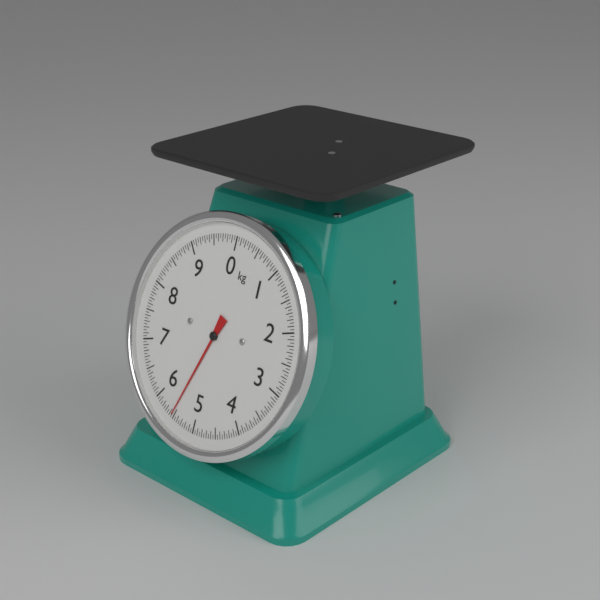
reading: 5.55 kg
